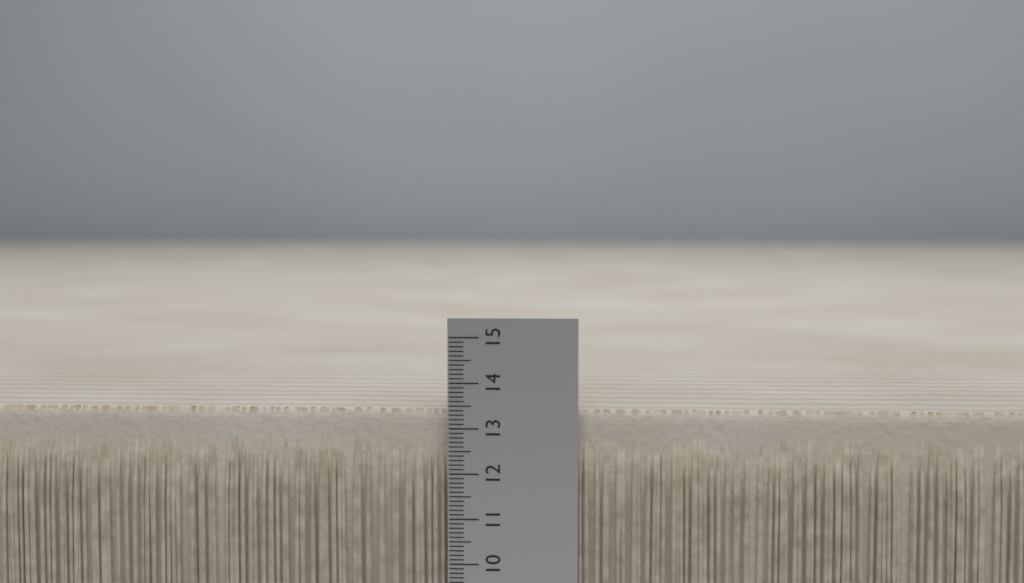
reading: 13.4 (no unit)
